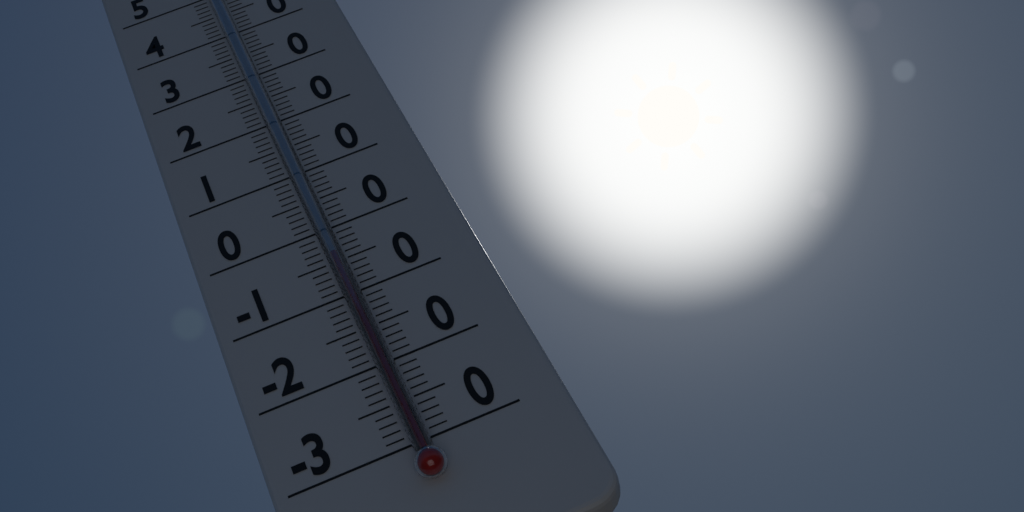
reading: -5 °C
